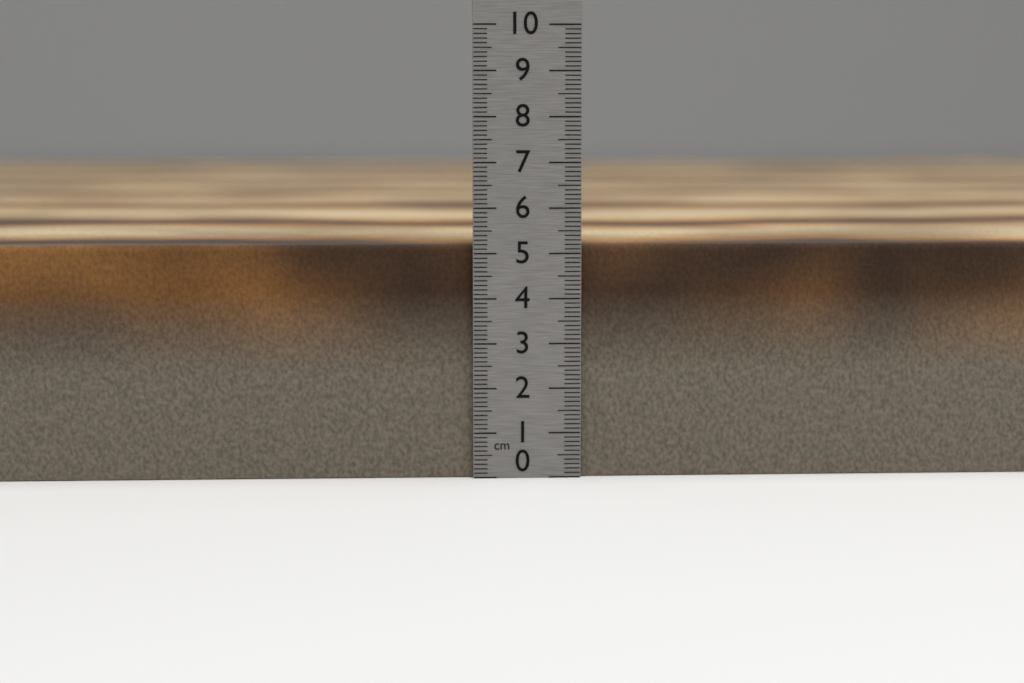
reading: 5.2 cm
